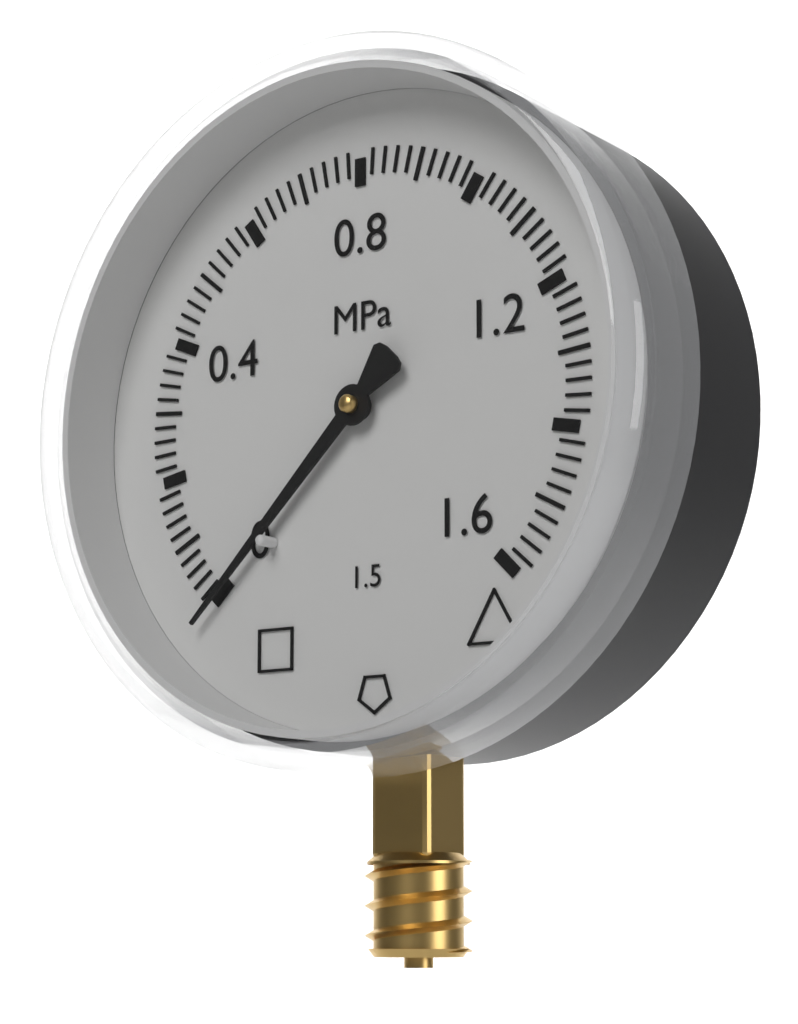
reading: 0.00 MPa
